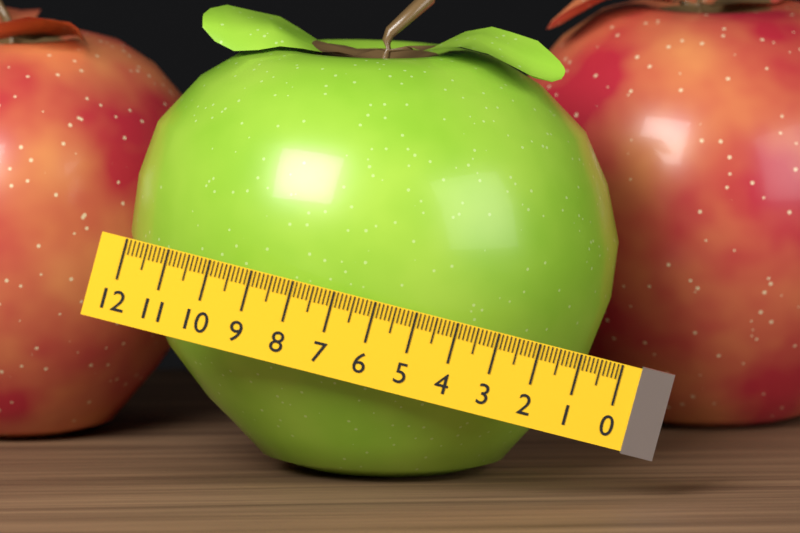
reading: 11.6 (no unit)
